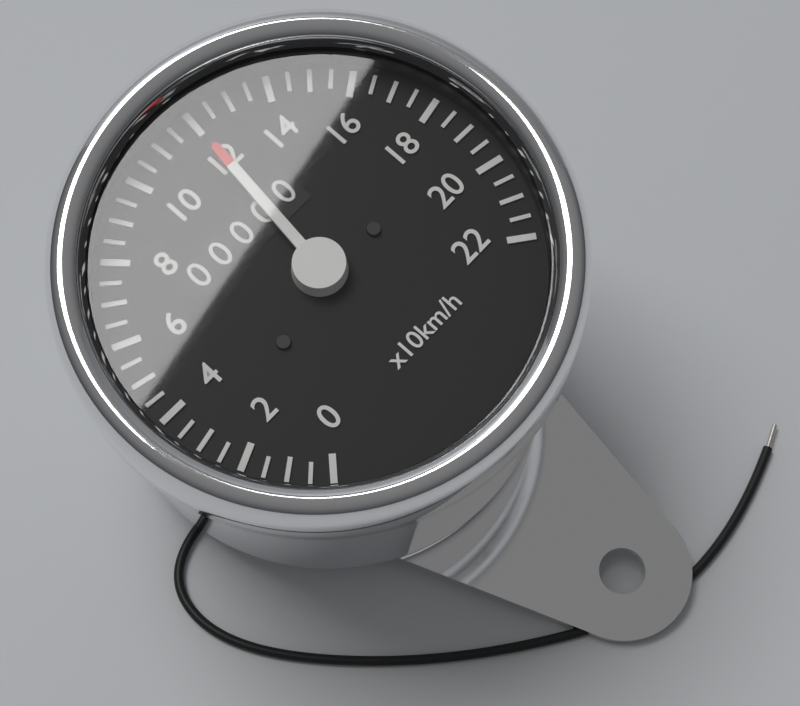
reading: 120 km/h
